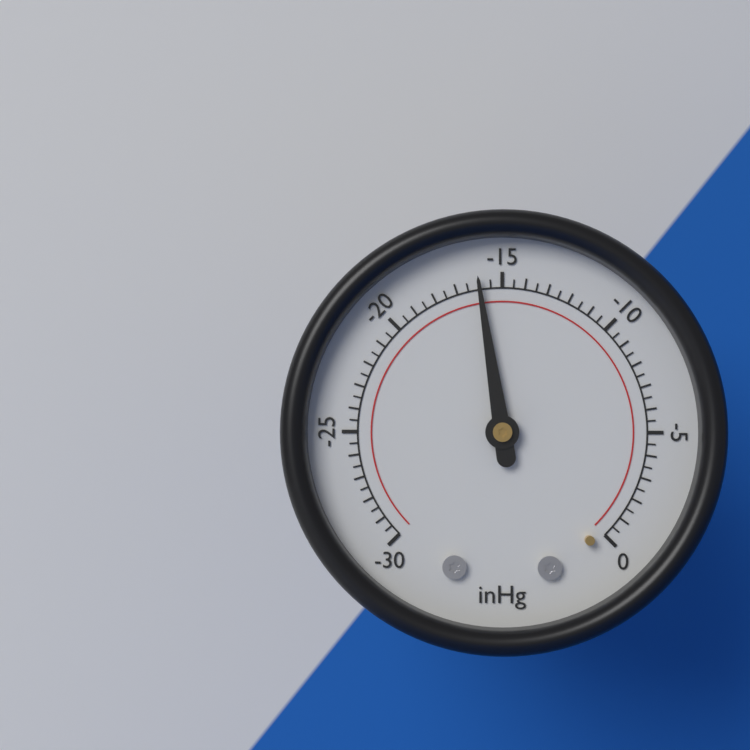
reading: -16.0 inHg
